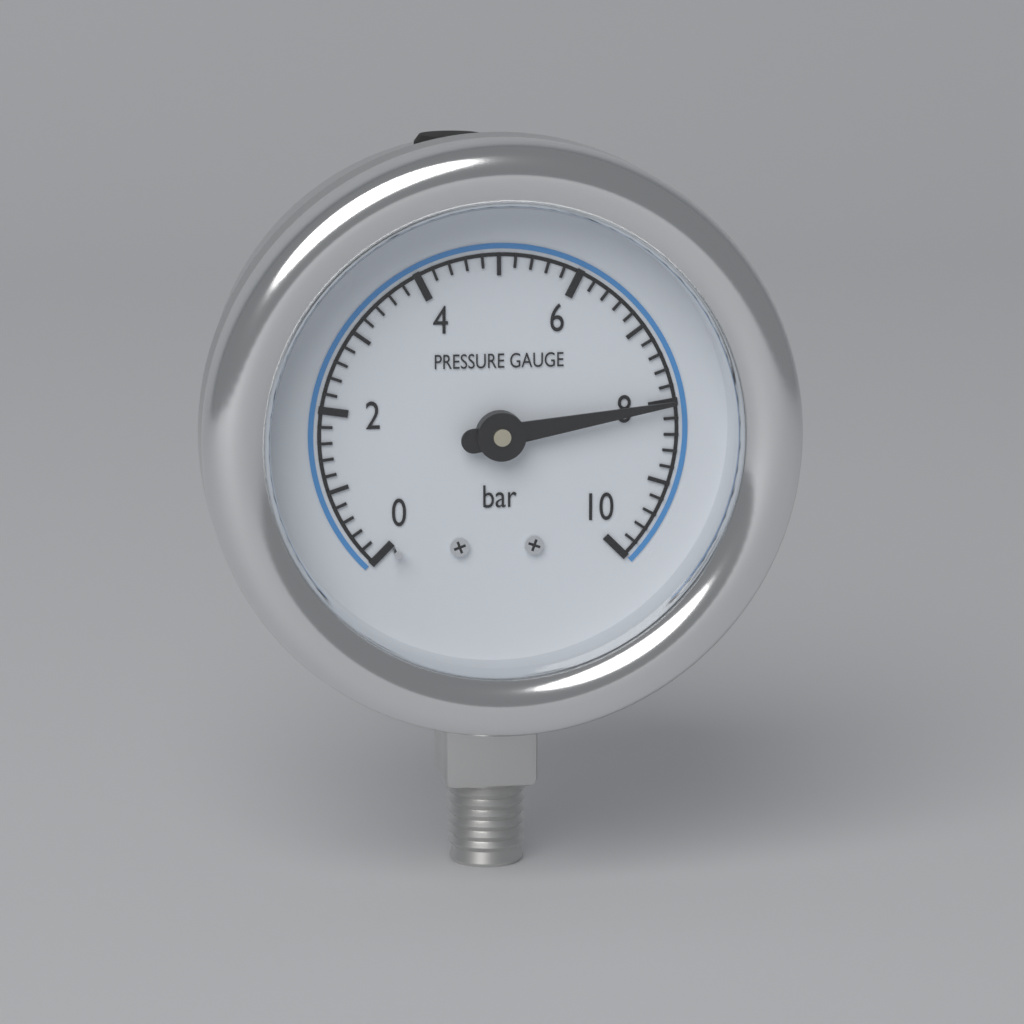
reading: 8.0 bar
